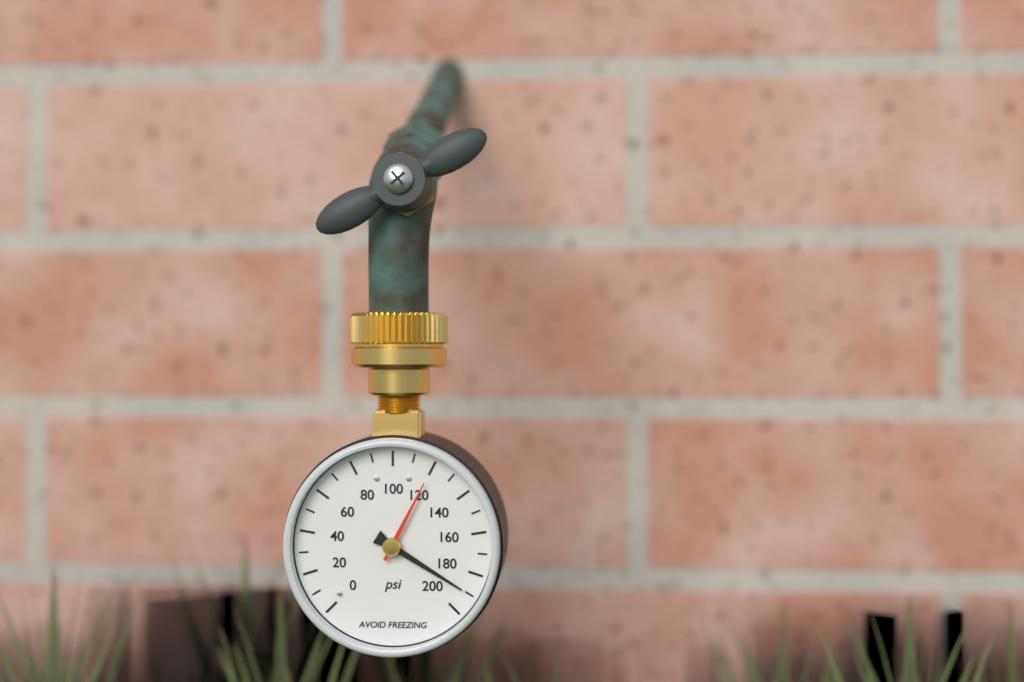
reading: 190 psi
